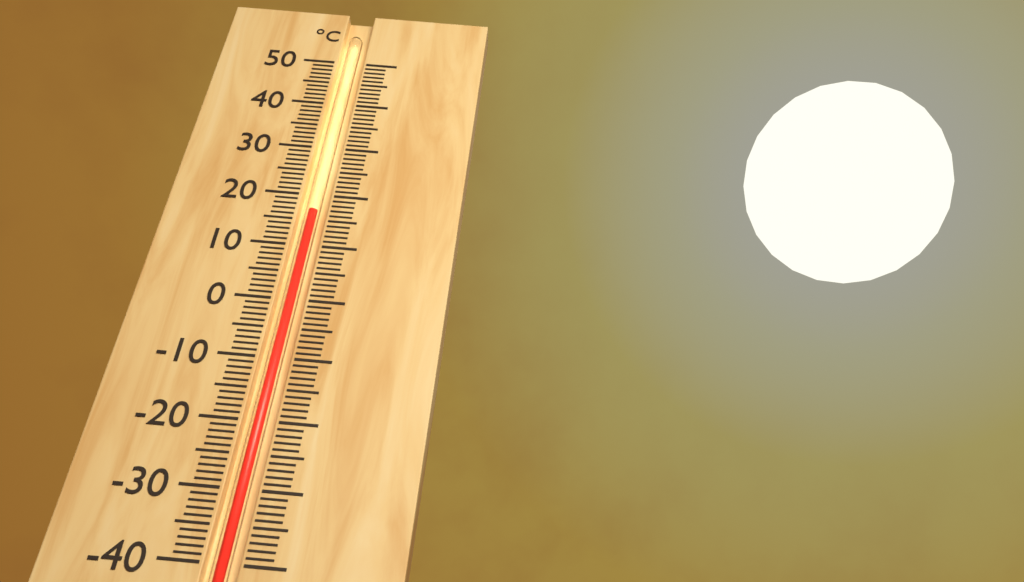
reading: 17 °C
